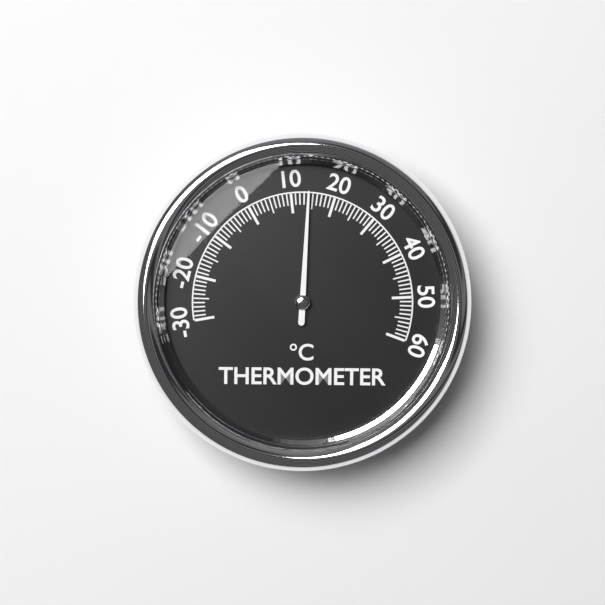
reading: 14 °C
